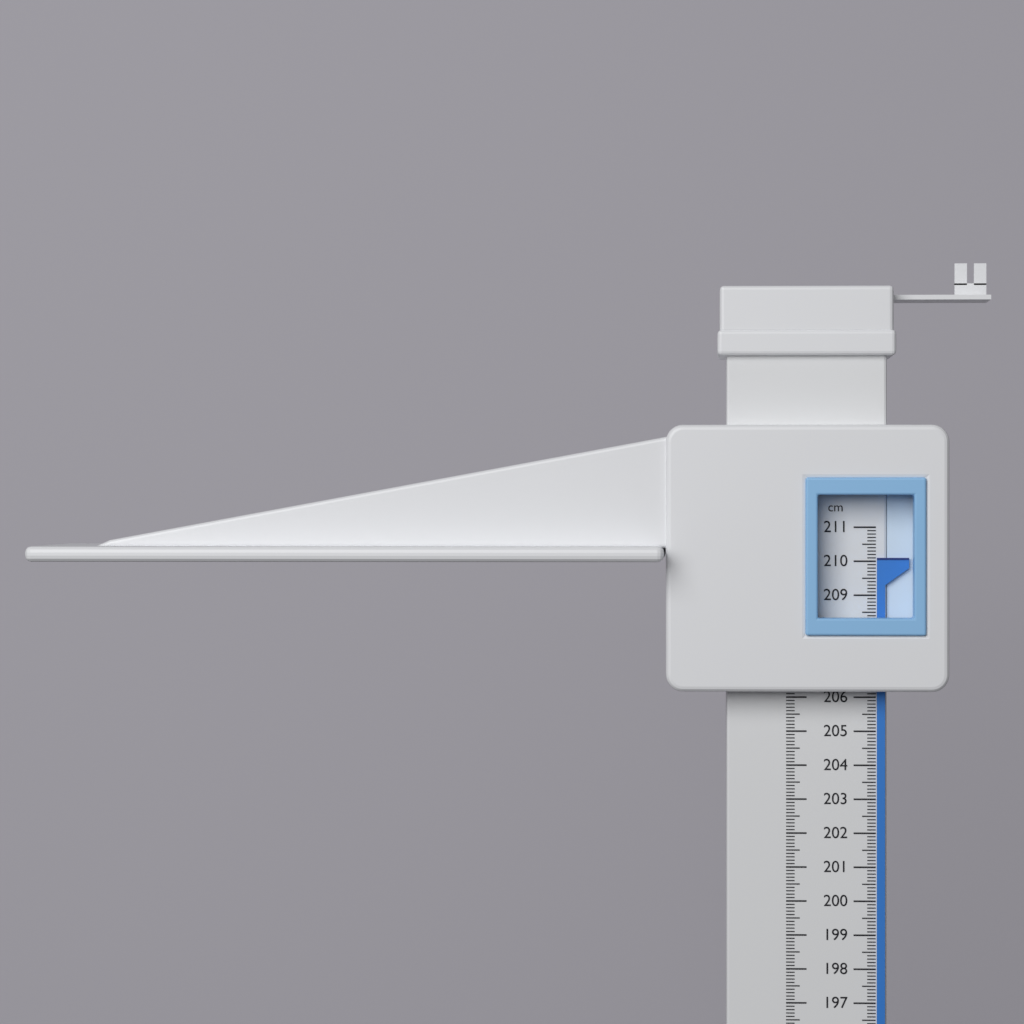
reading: 210.1 cm
